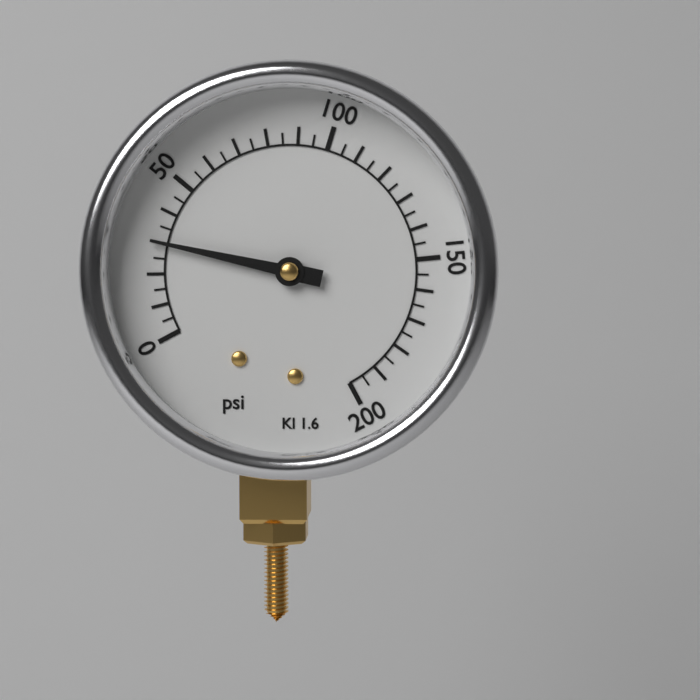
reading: 30 psi
